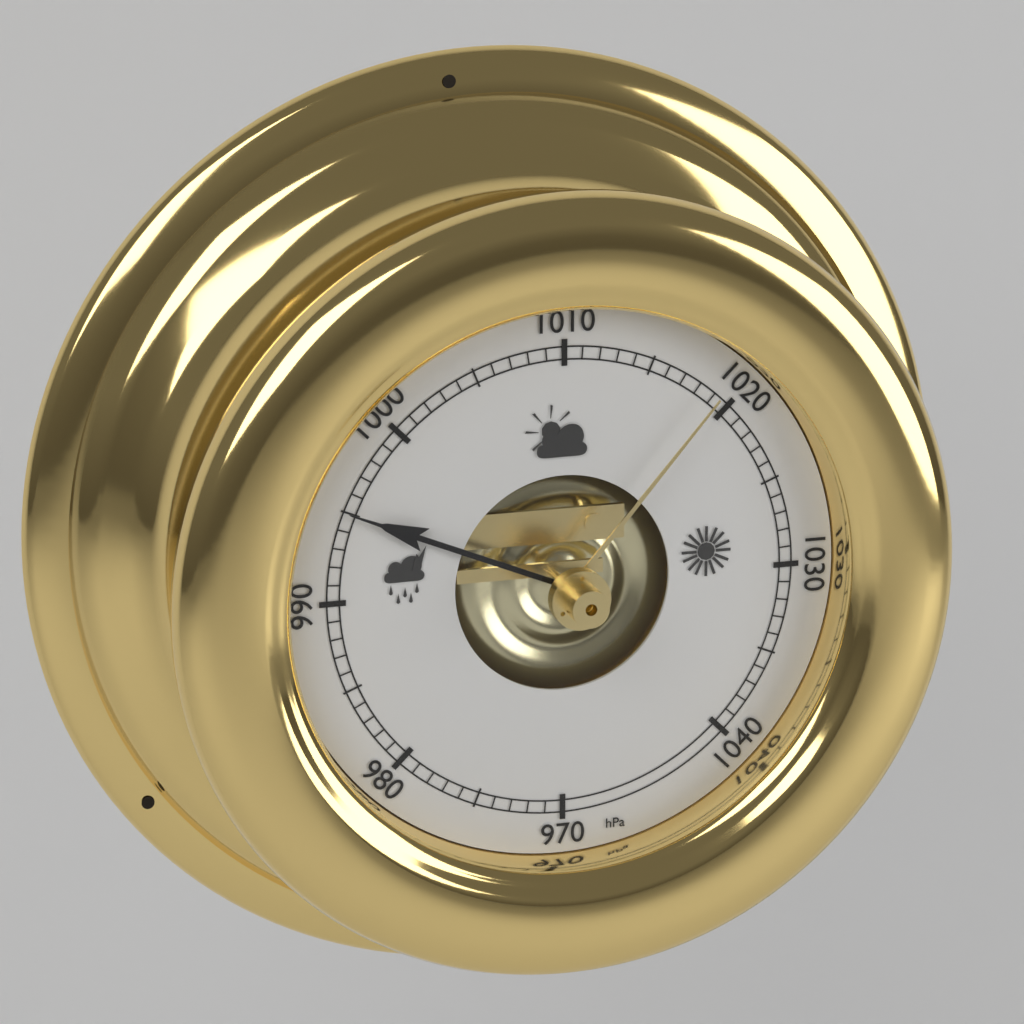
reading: 995 hPa
